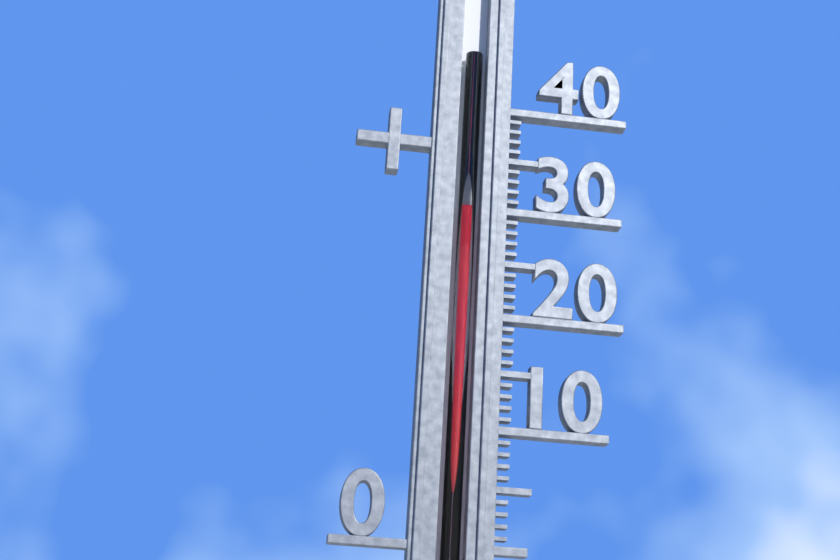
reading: 30 (no unit)
